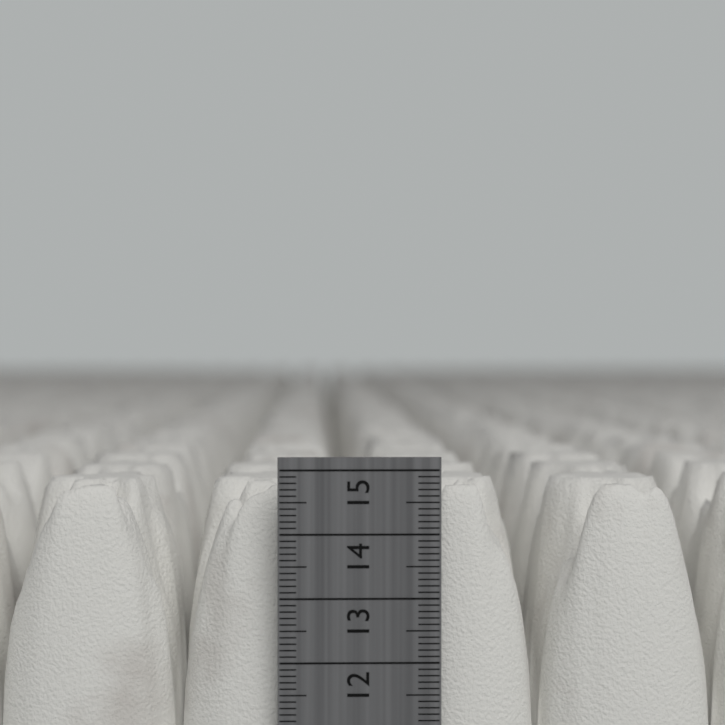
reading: 14.7 cm
